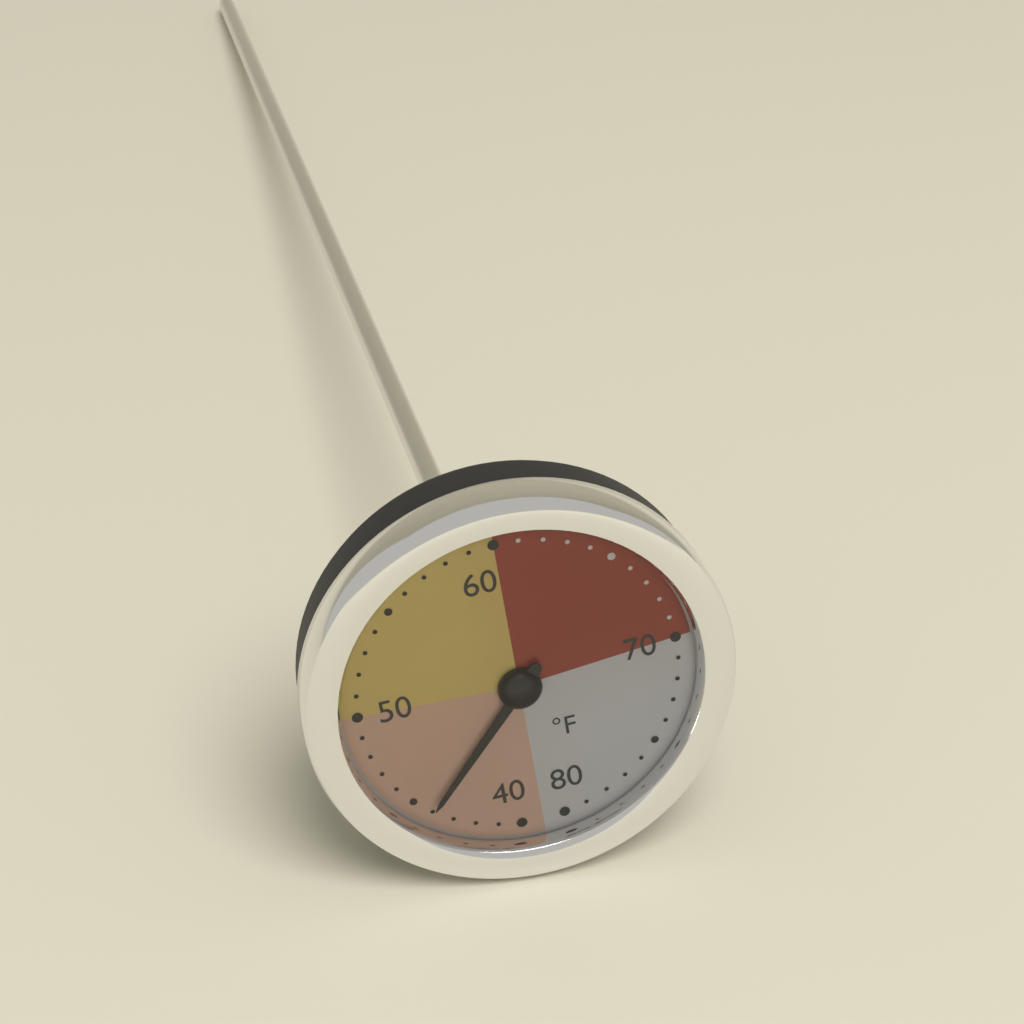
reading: 44 °F
